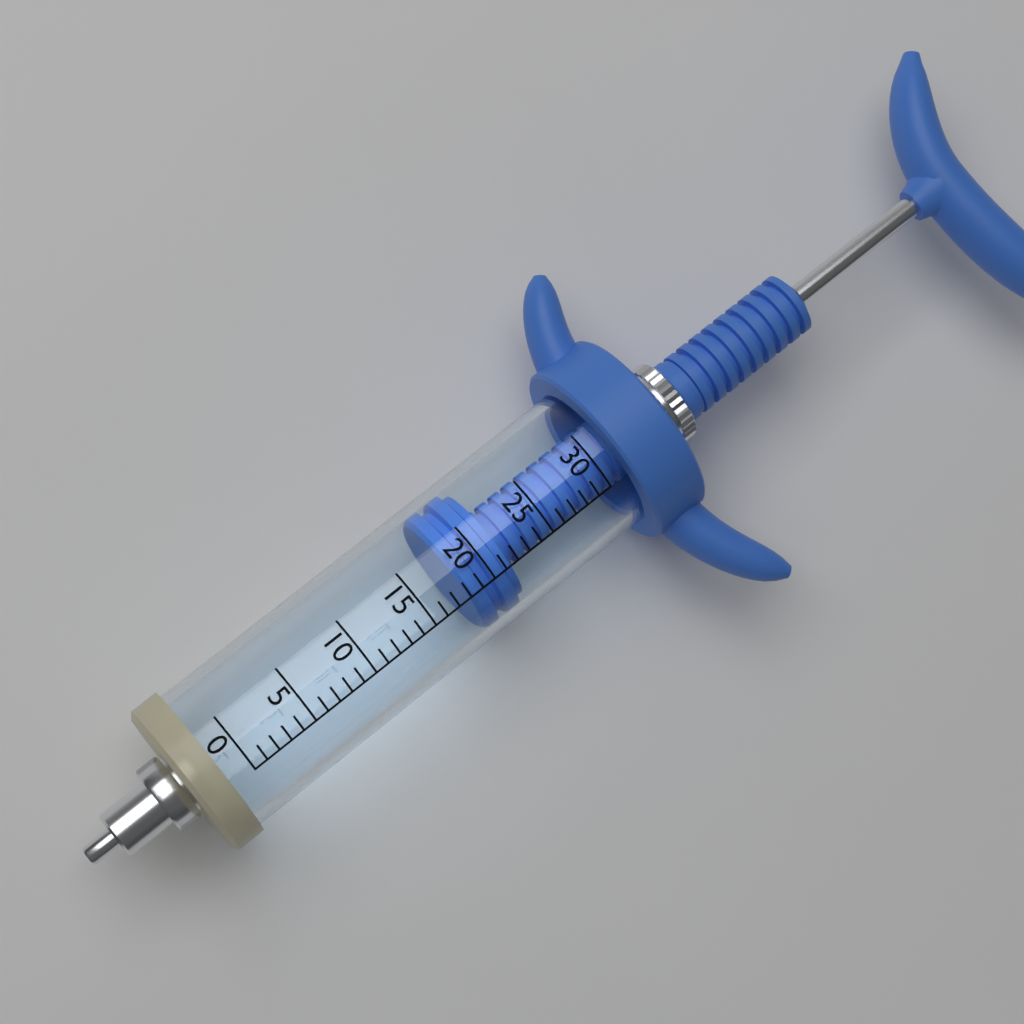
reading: 18 (no unit)
